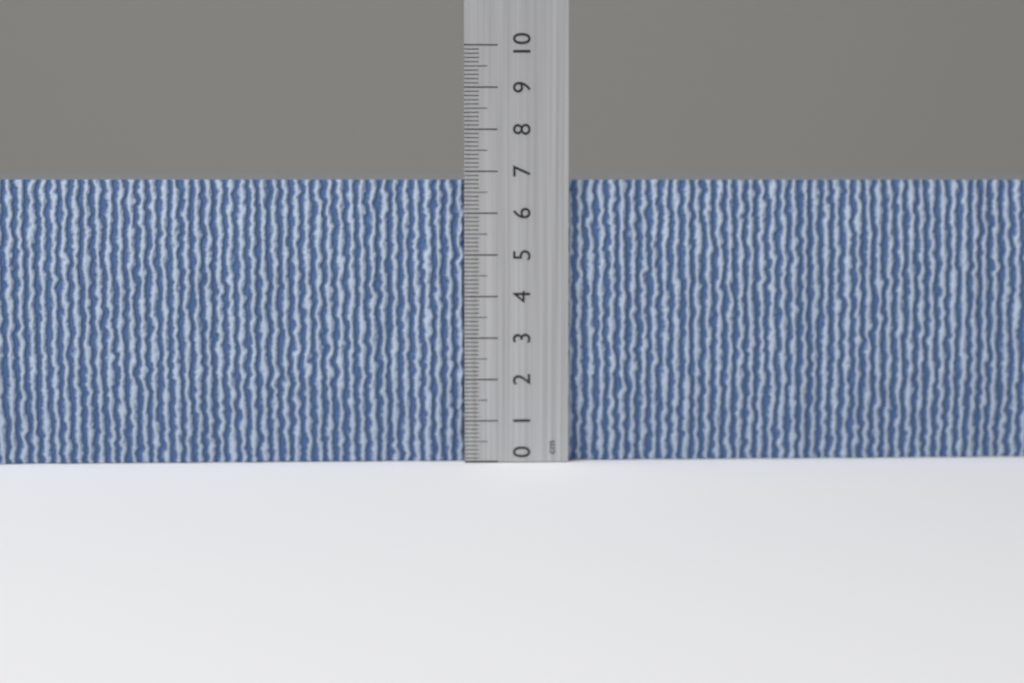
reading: 6.8 cm
